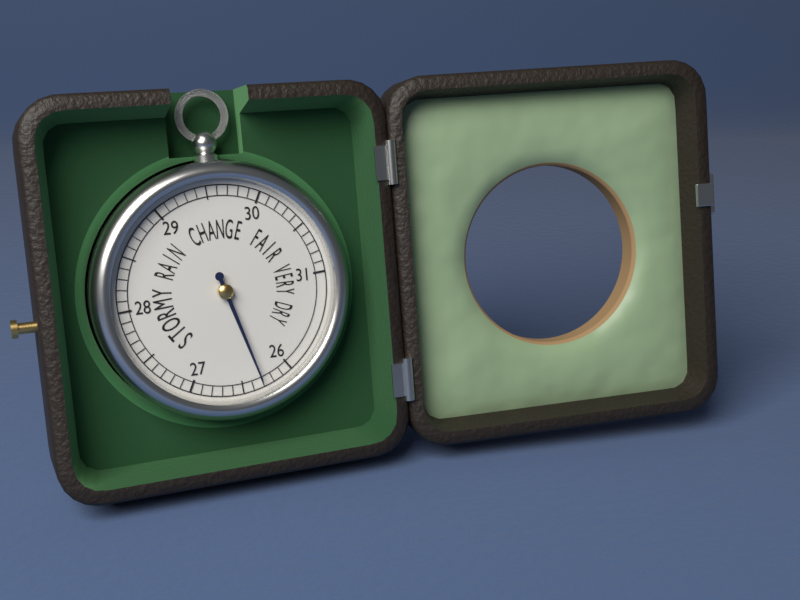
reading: 26.3 (no unit)
